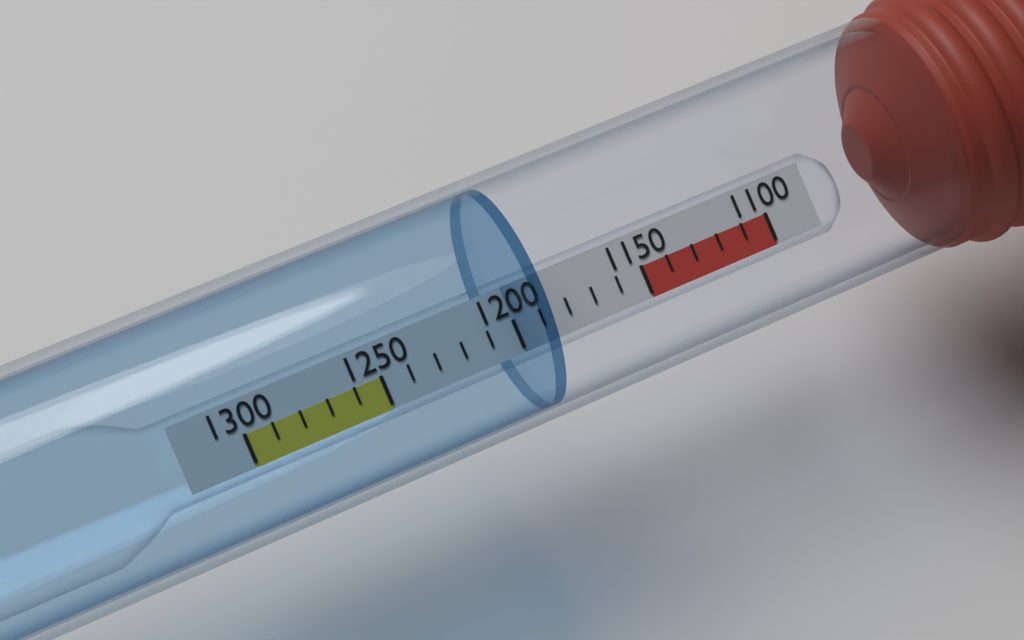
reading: 1200 (no unit)
